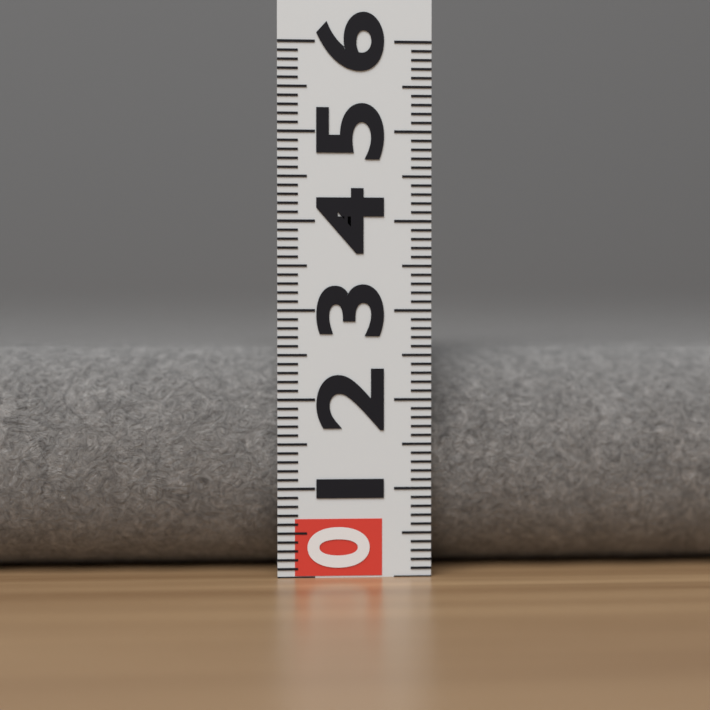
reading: 2.6 (no unit)
